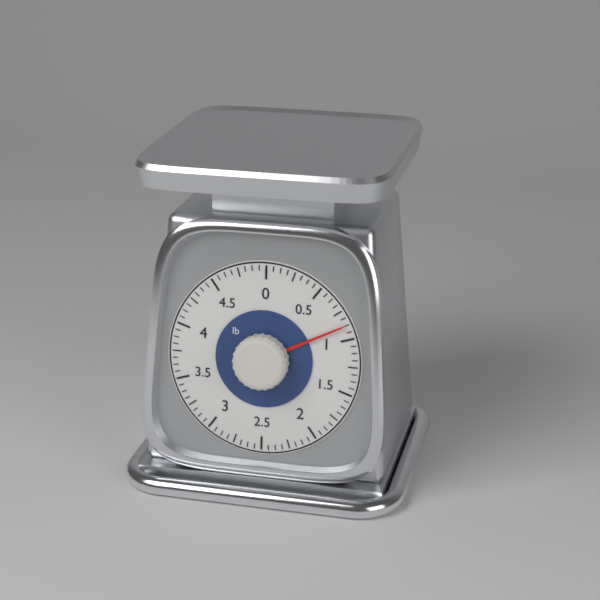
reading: 0.8750 lb
